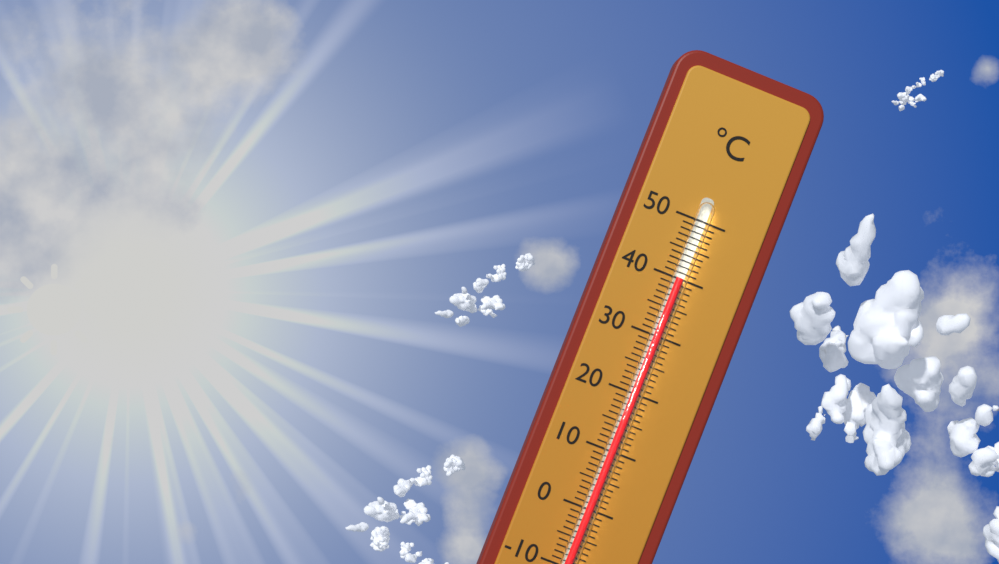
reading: 40 °C
